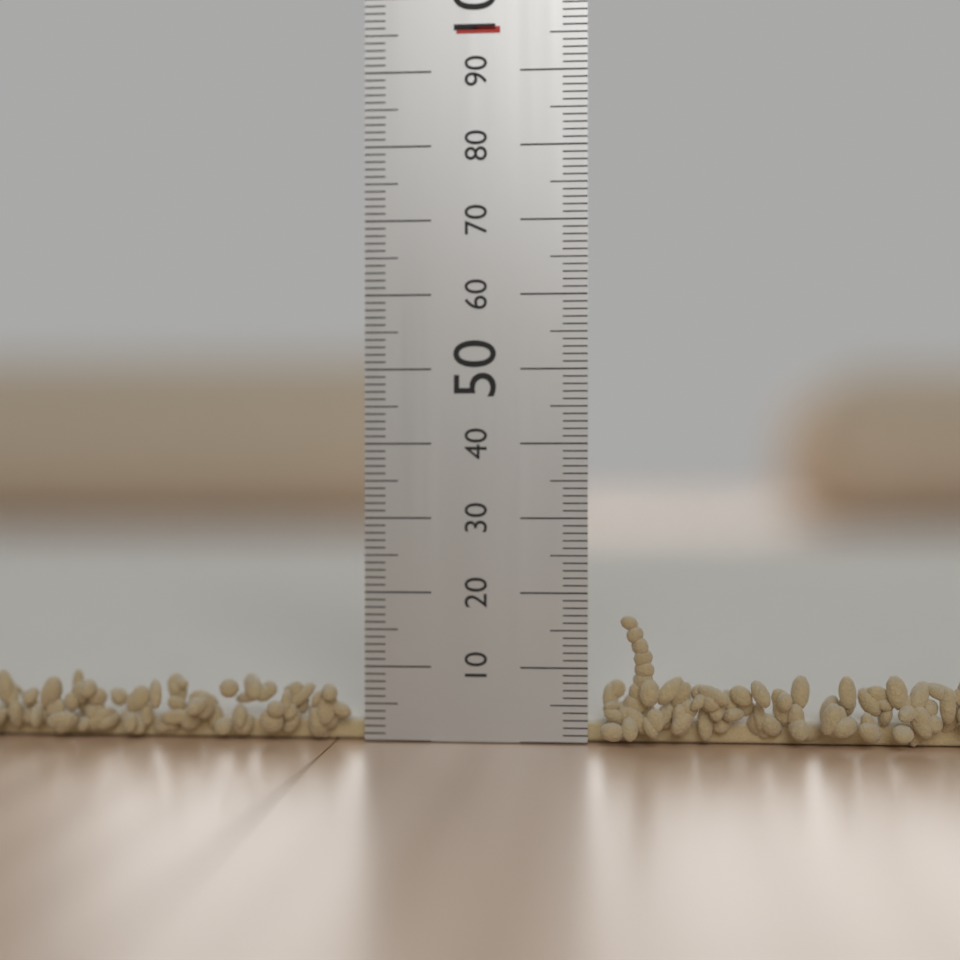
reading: 3 mm
